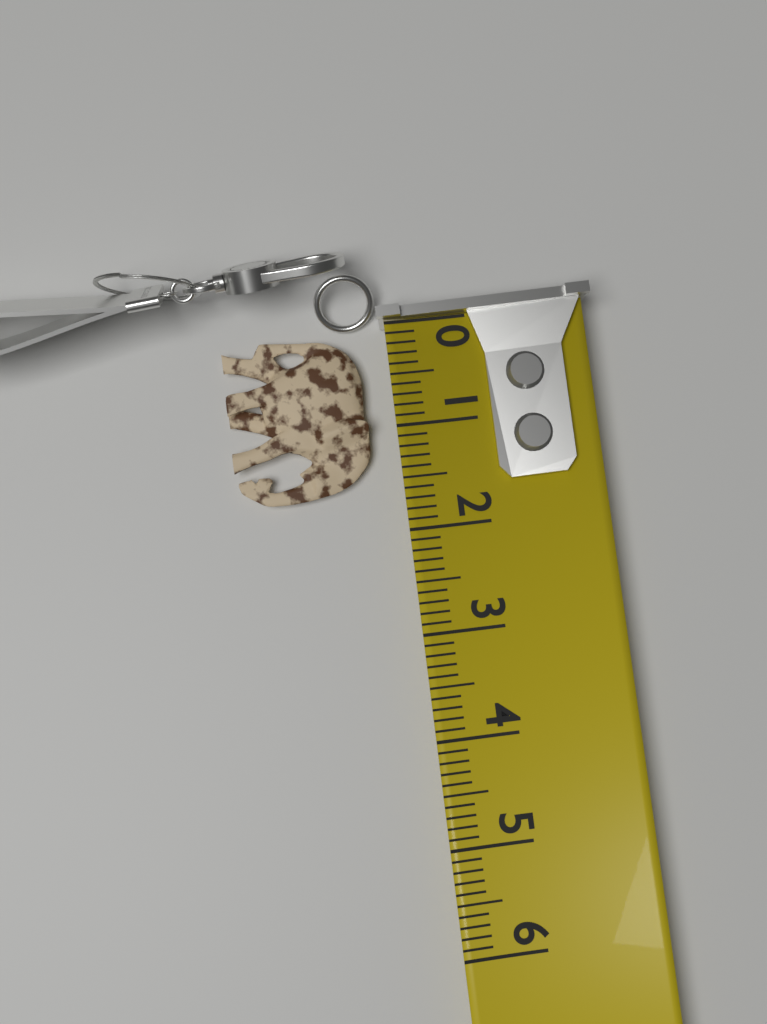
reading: 1.6 (no unit)
